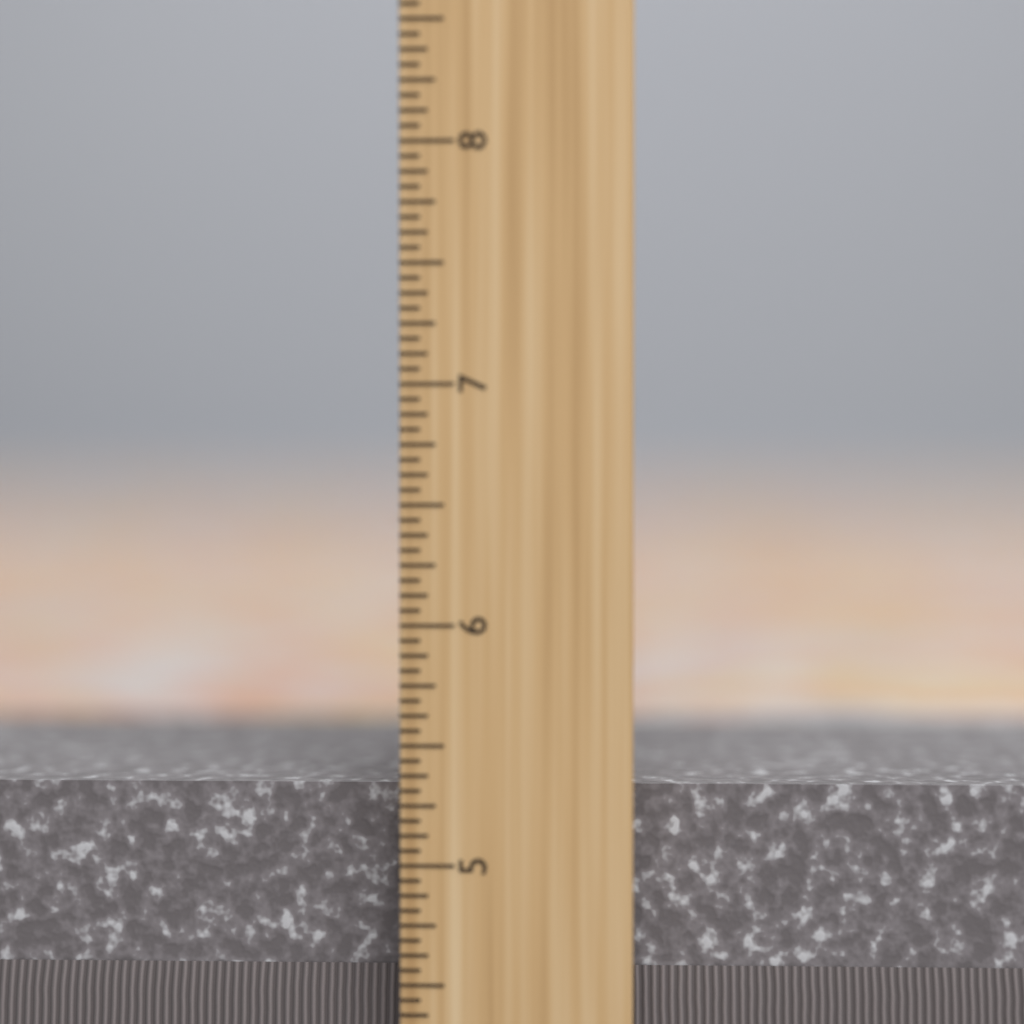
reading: 5.3125 inch
